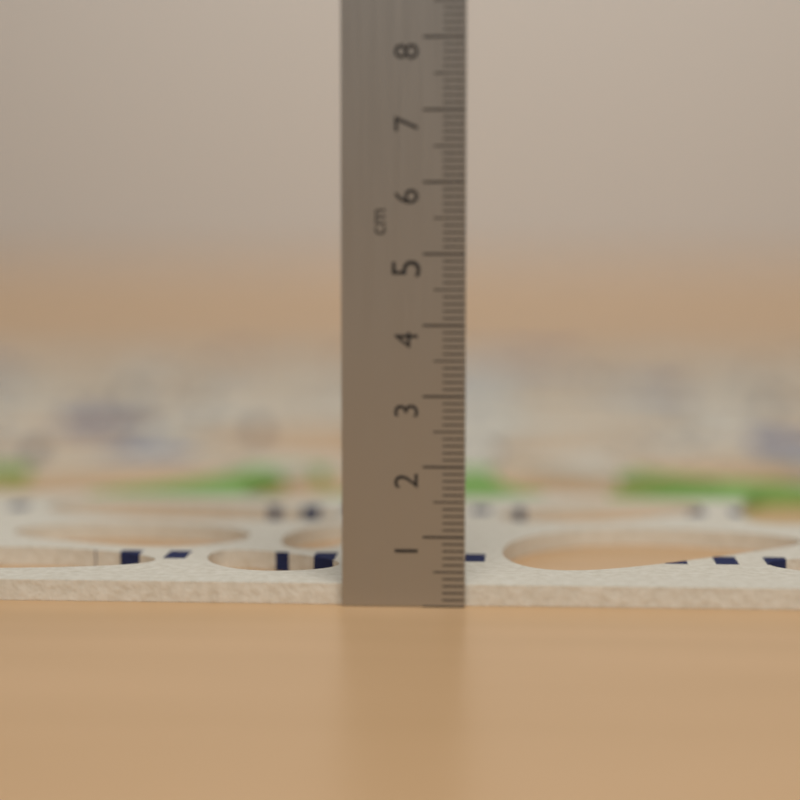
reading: 0.3 cm
